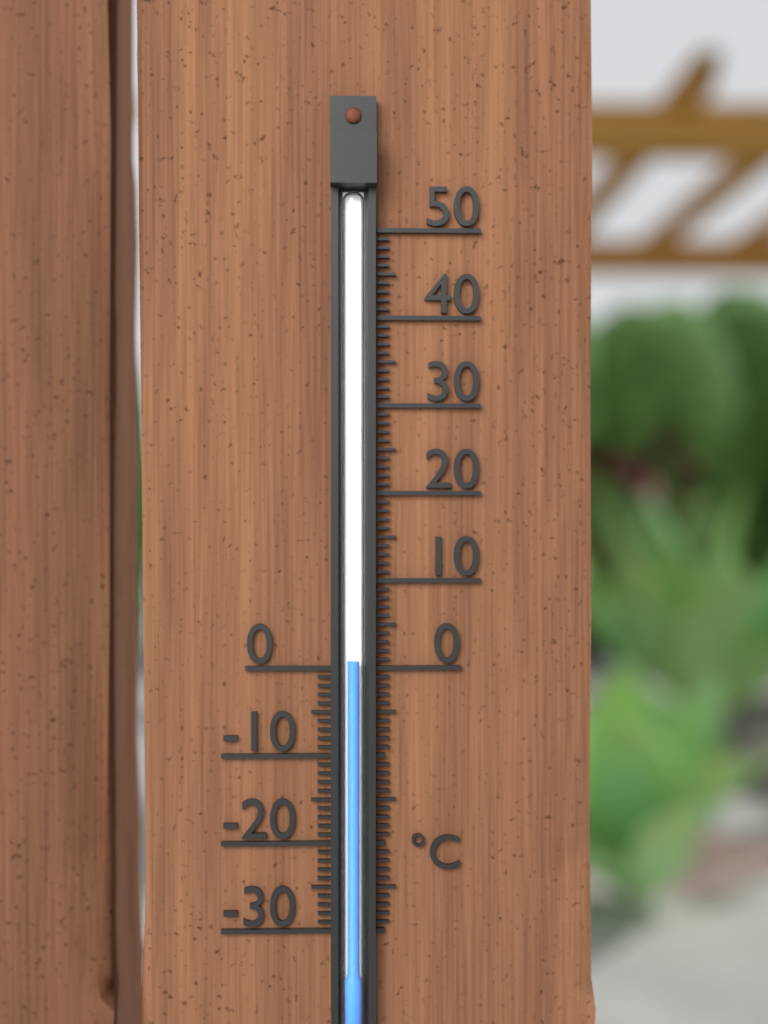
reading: 1 °C
